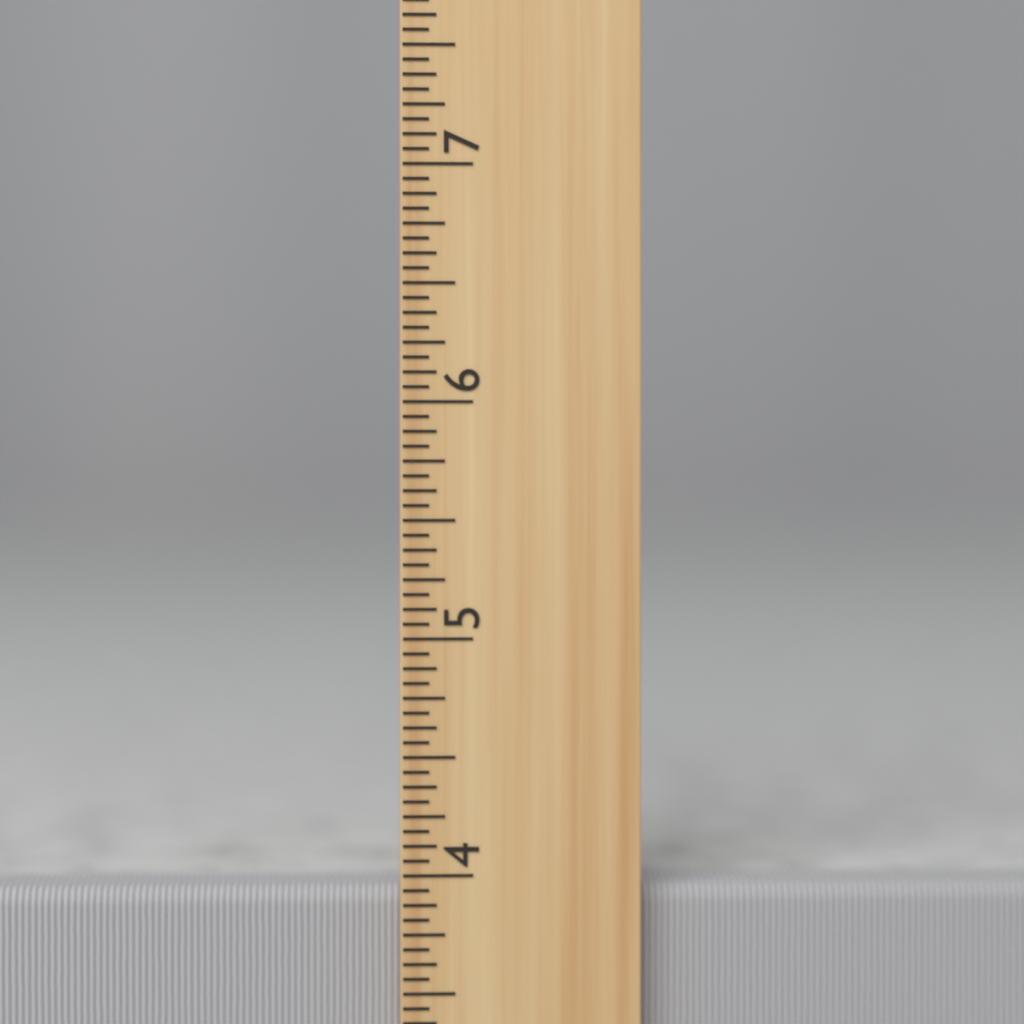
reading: 3.9375 inch
